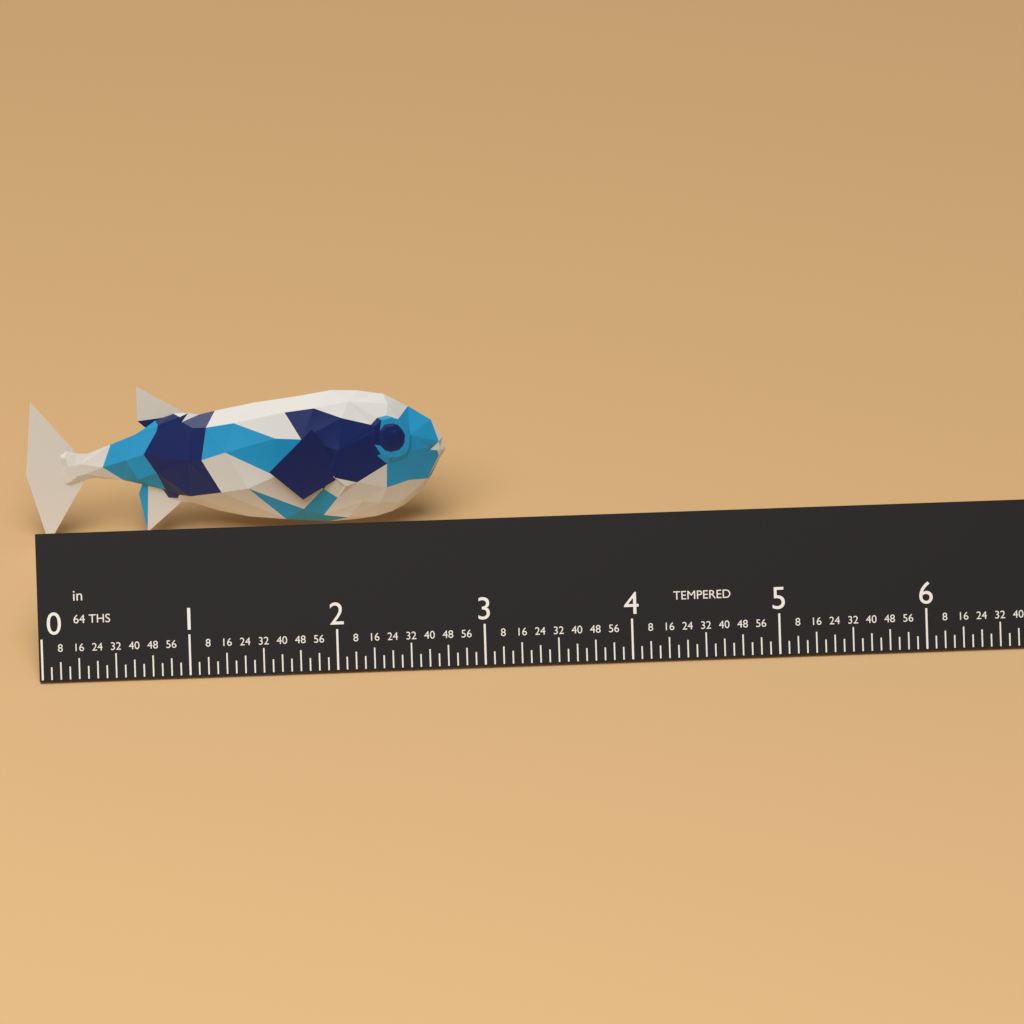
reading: 2.8750 in
